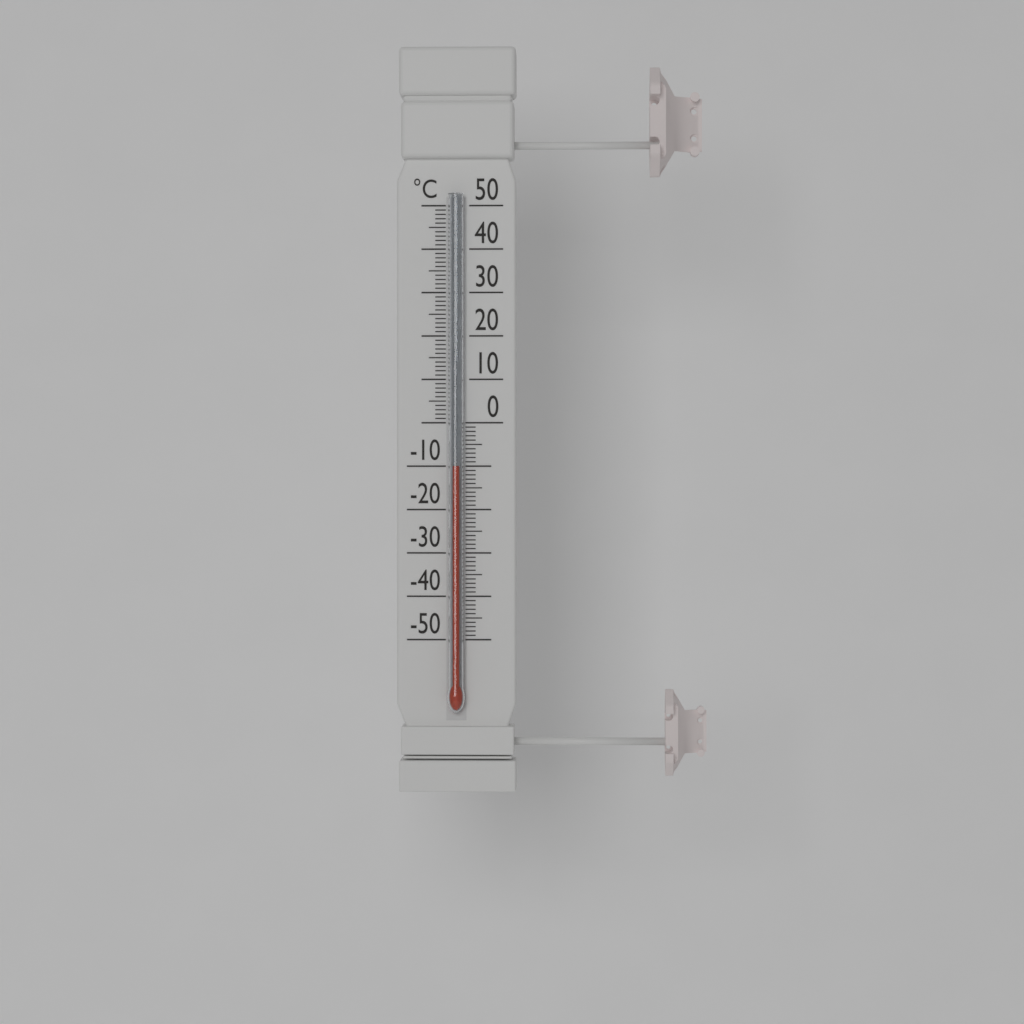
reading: -10 °C
